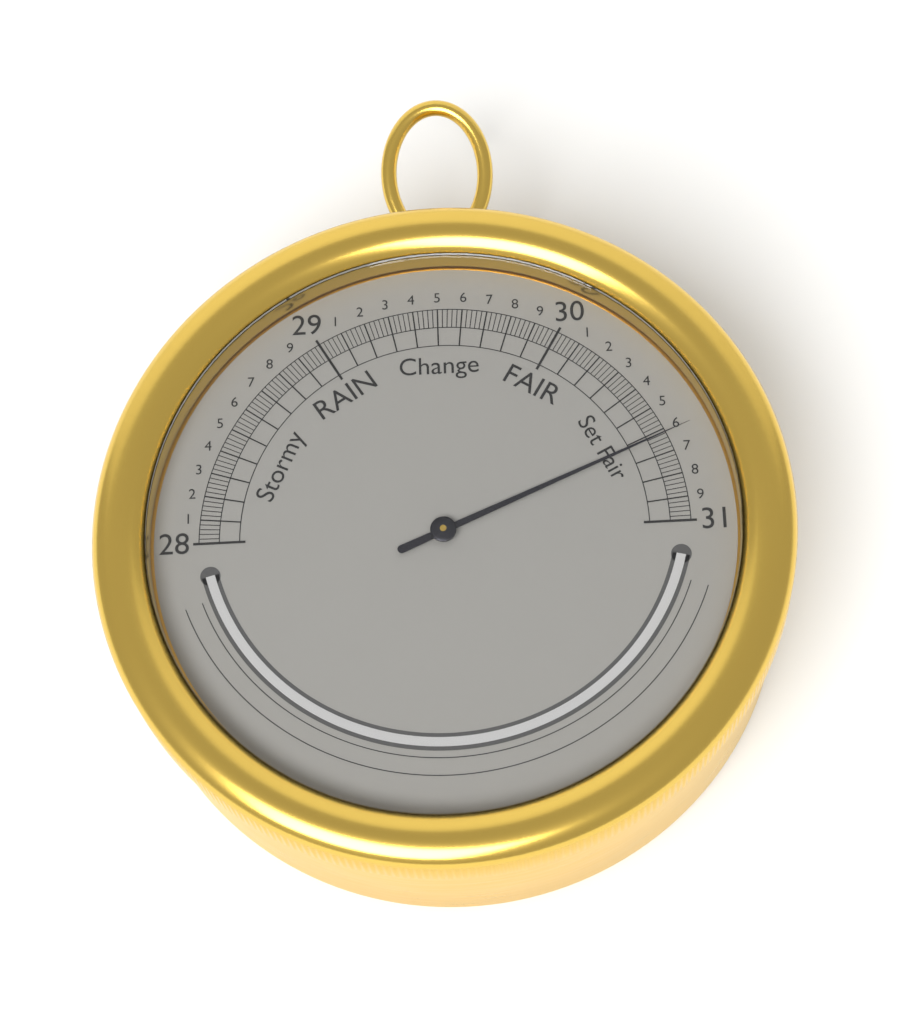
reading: 30.62 inHg
